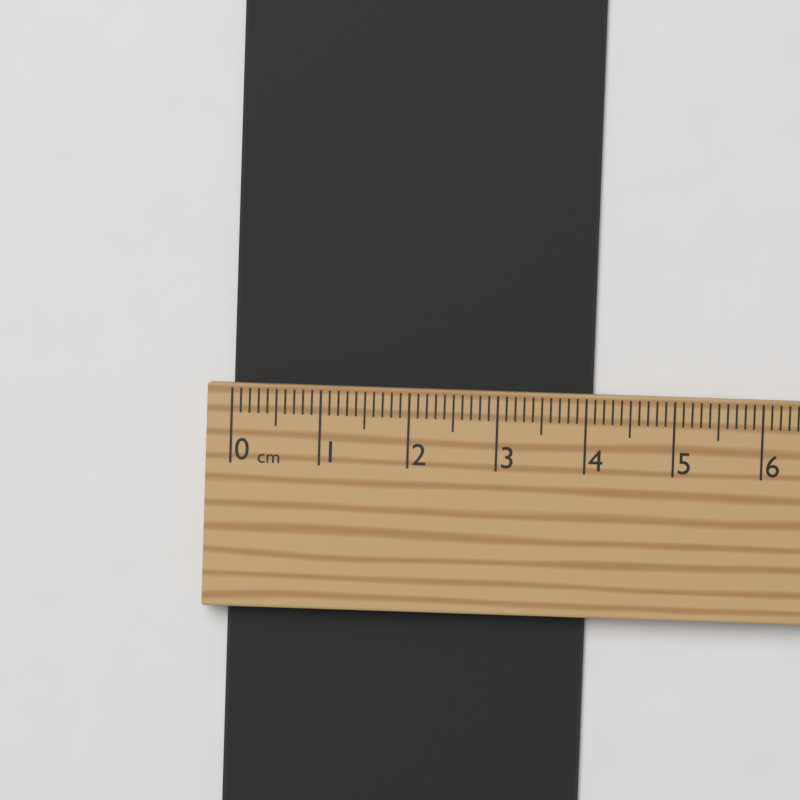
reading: 4.1 cm
